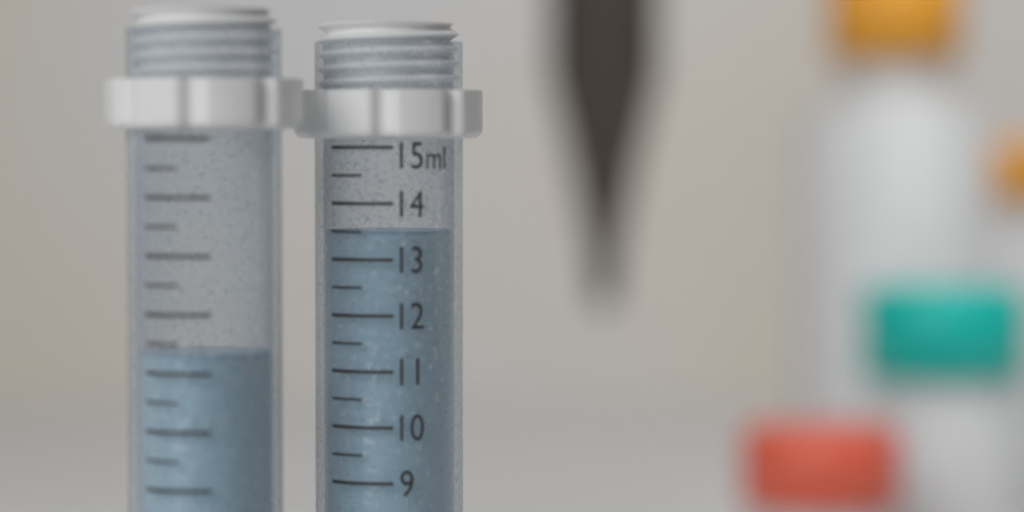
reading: 13.5 ml
